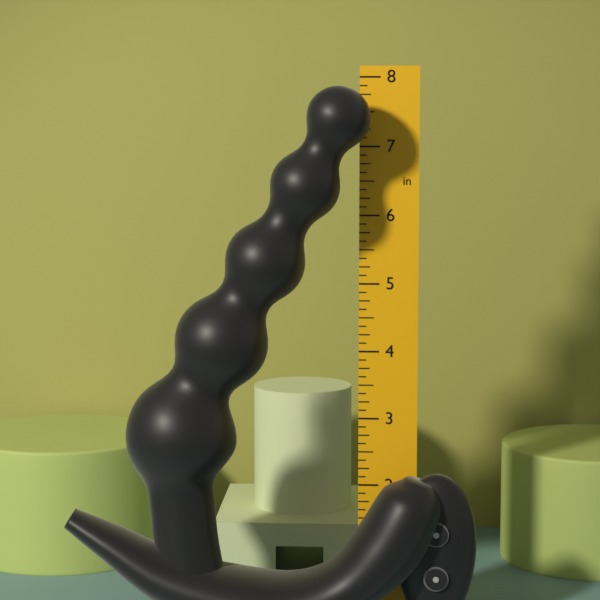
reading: 7.875 in
